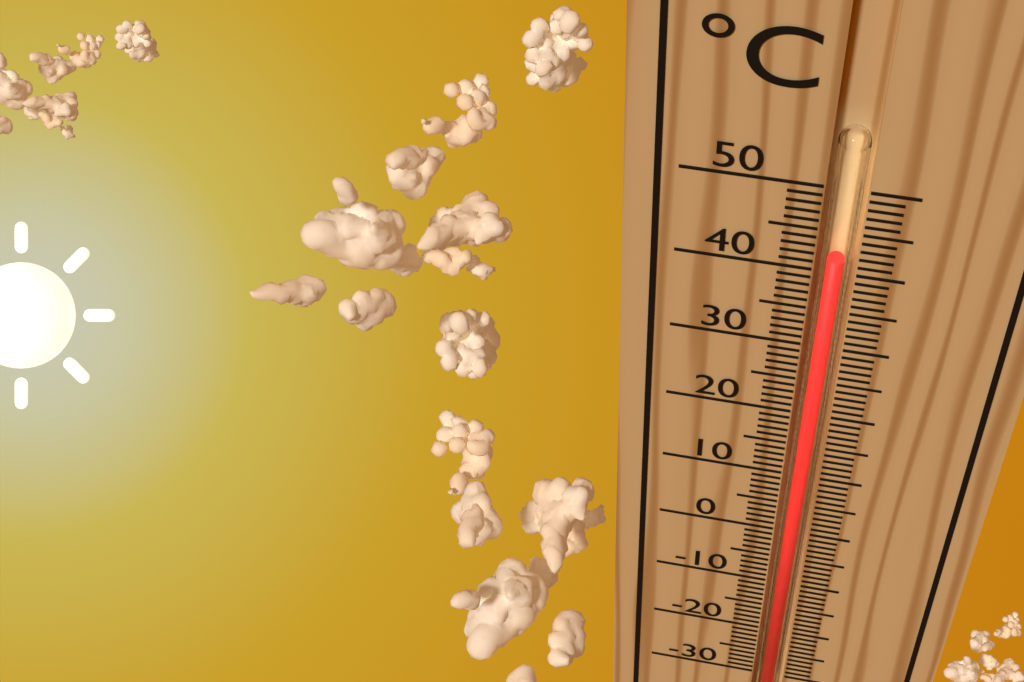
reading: 42 °C
